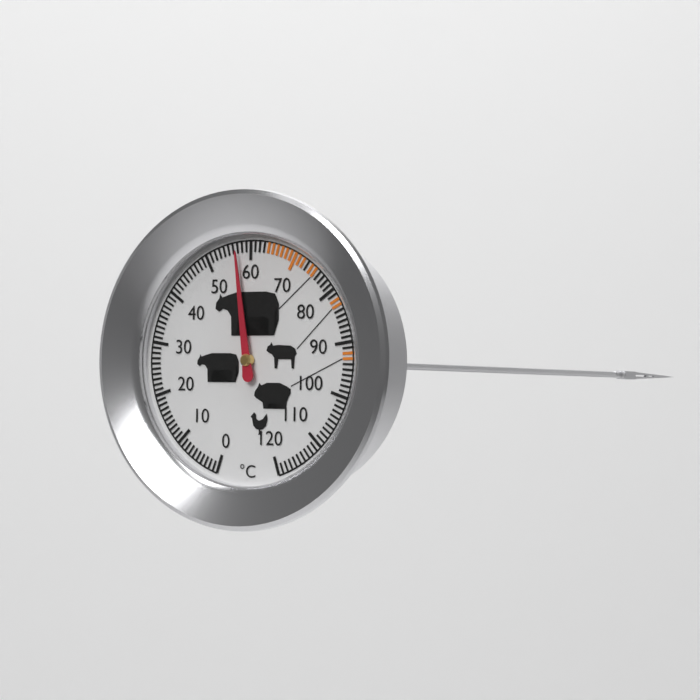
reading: 57 °C
